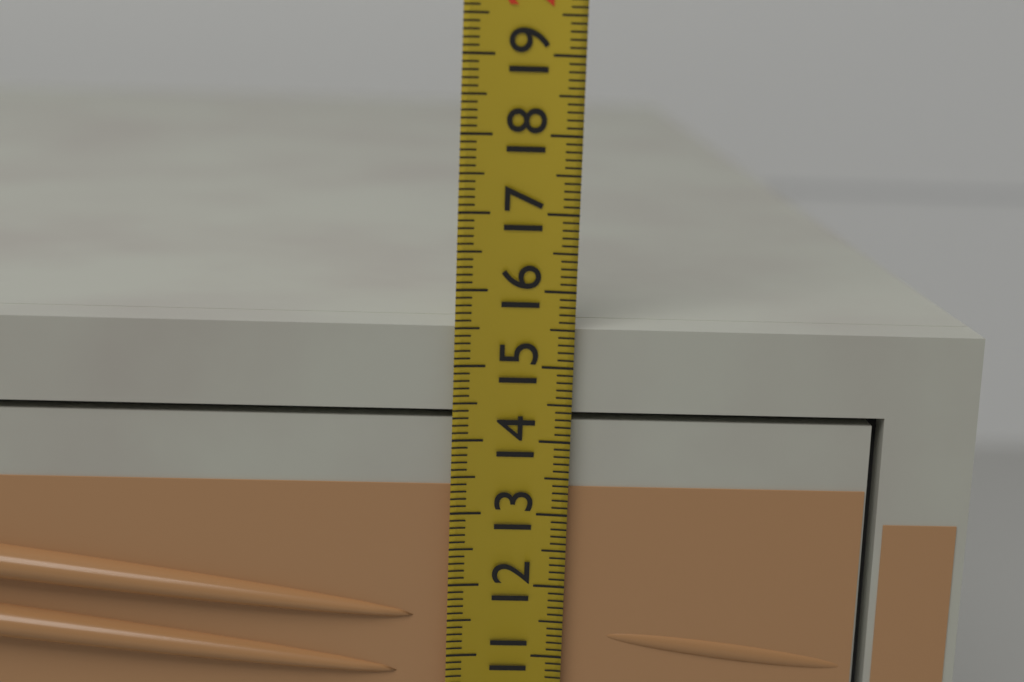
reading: 15.5 (no unit)
